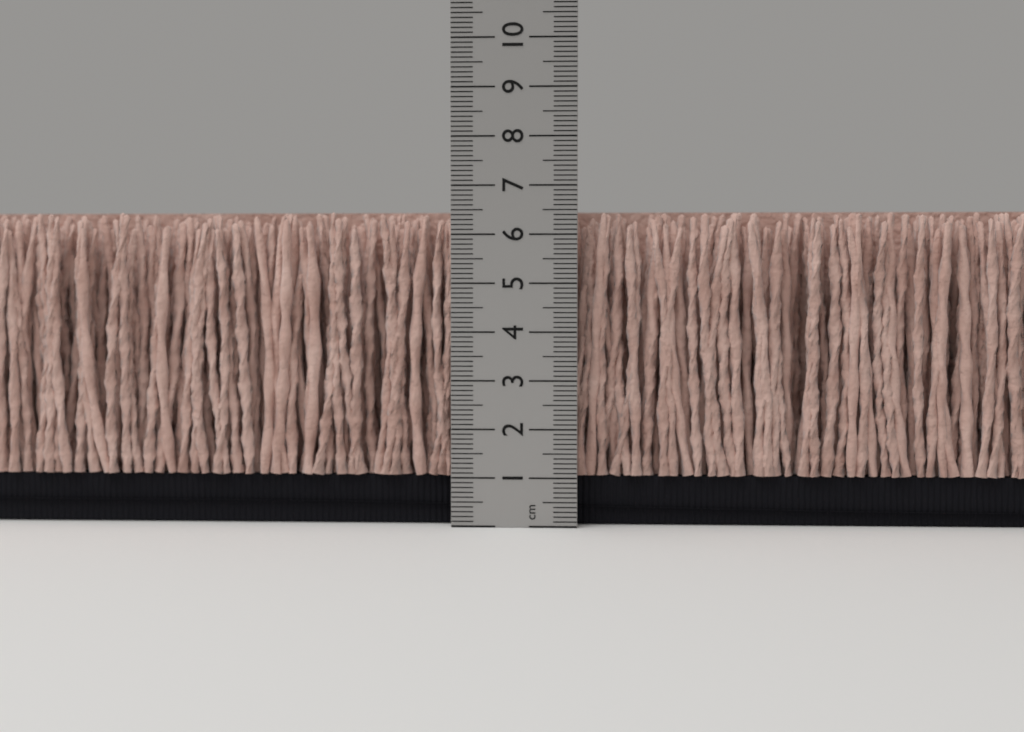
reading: 6.5 cm
